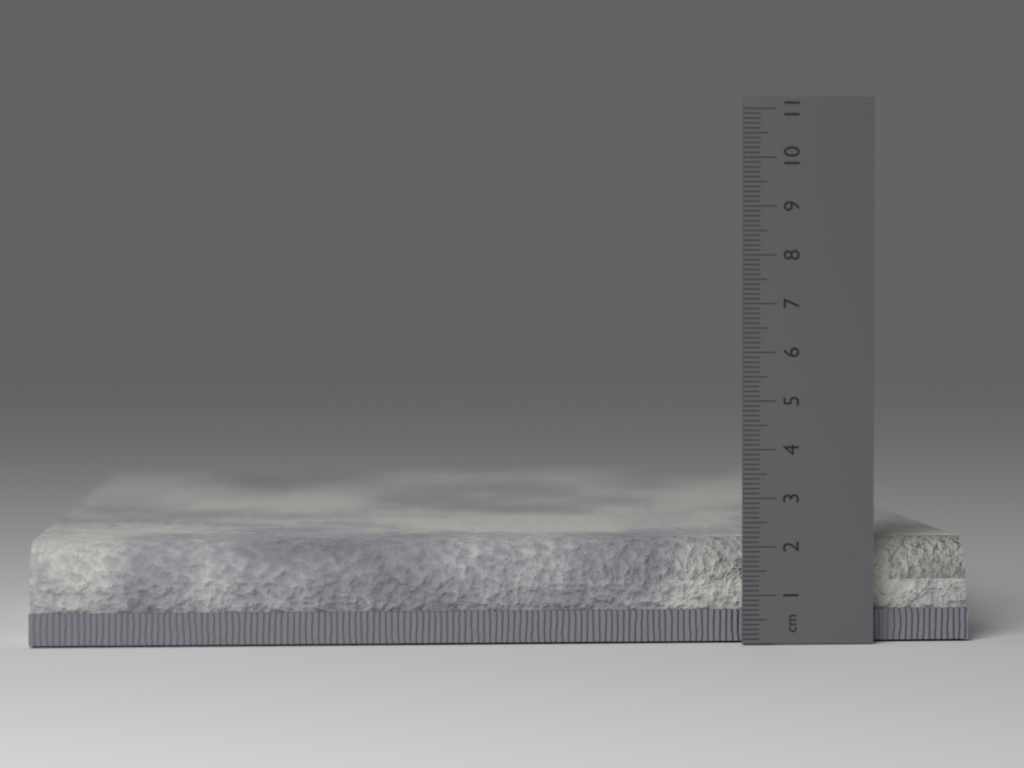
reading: 2.1 cm
